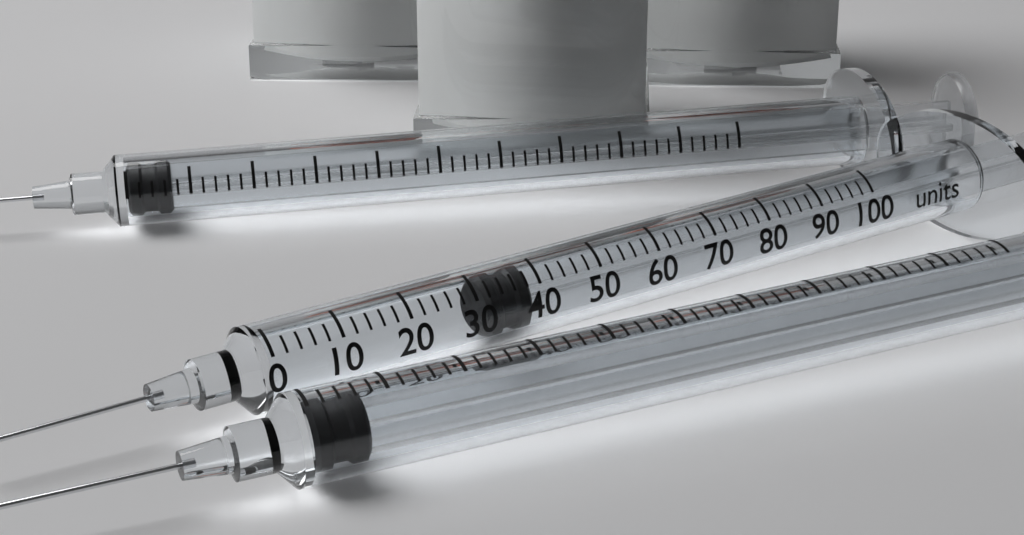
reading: 32 units
